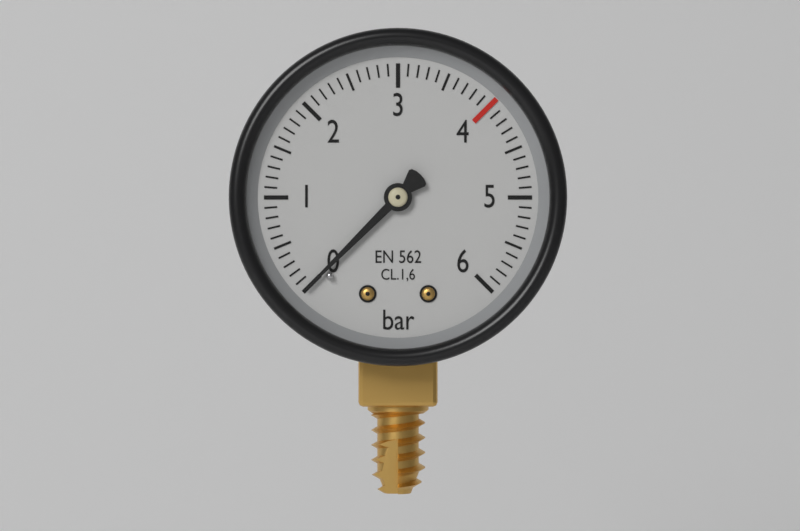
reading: 0.0 bar
